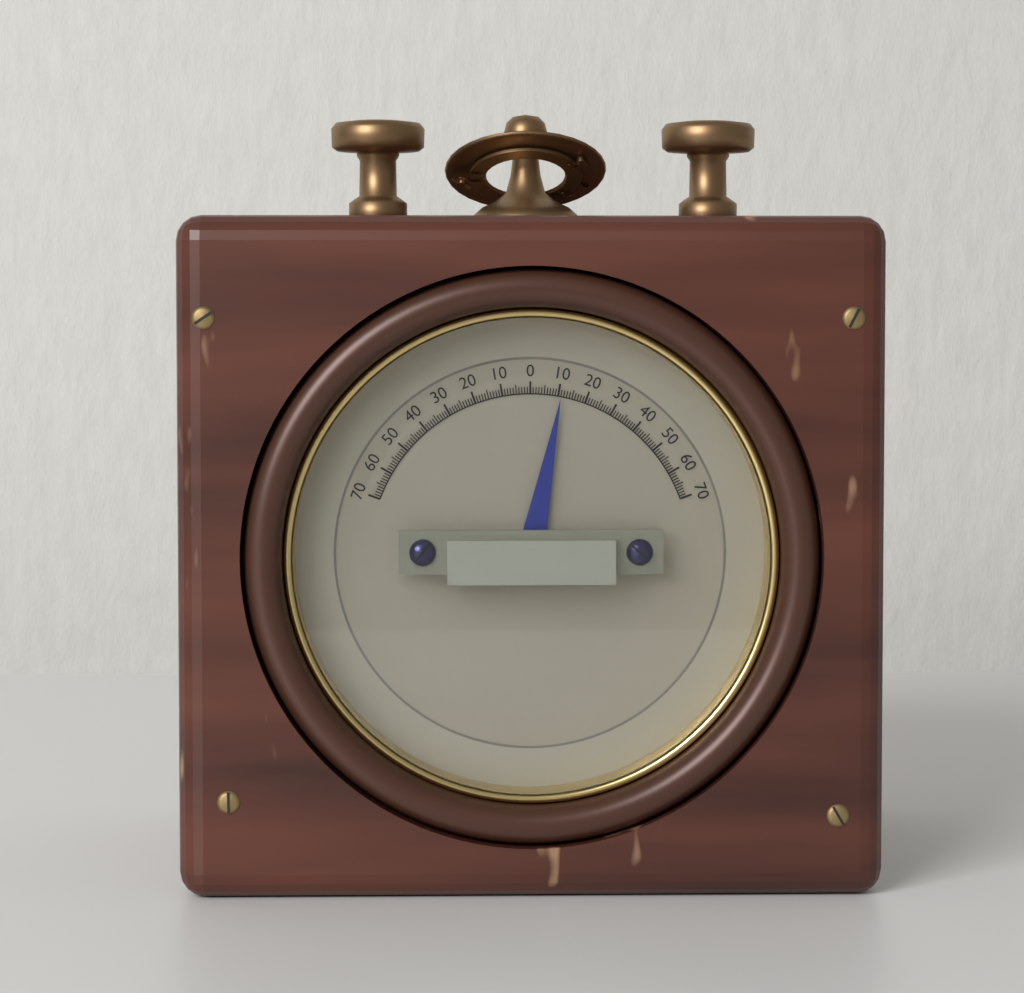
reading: 11 (no unit)
